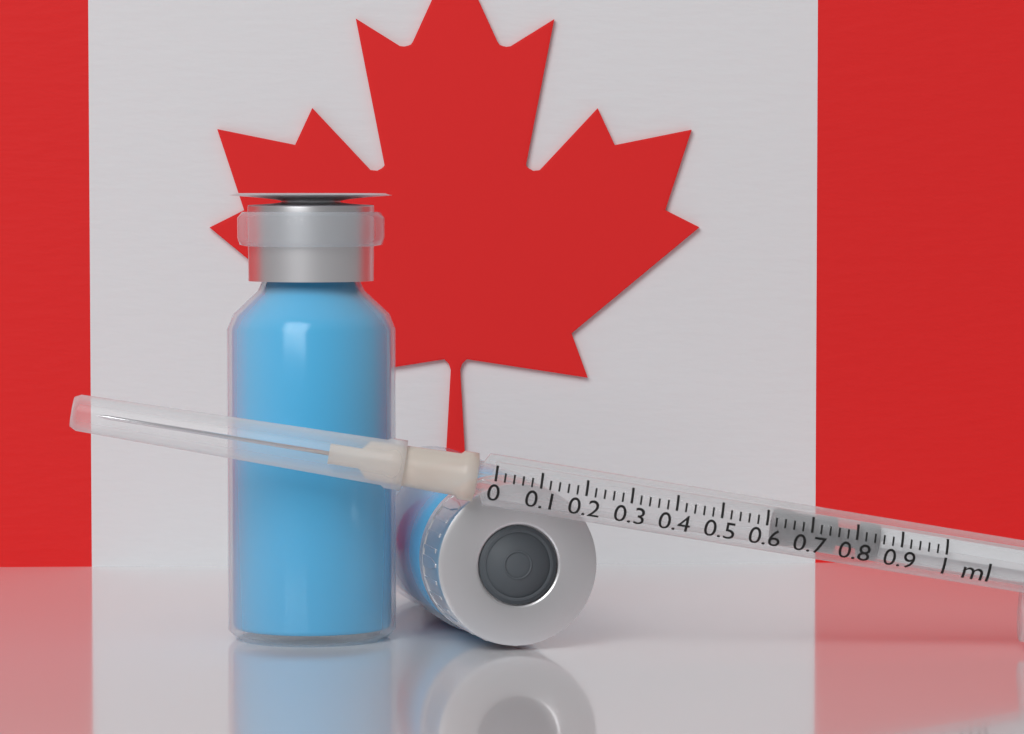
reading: 0.62 ml
